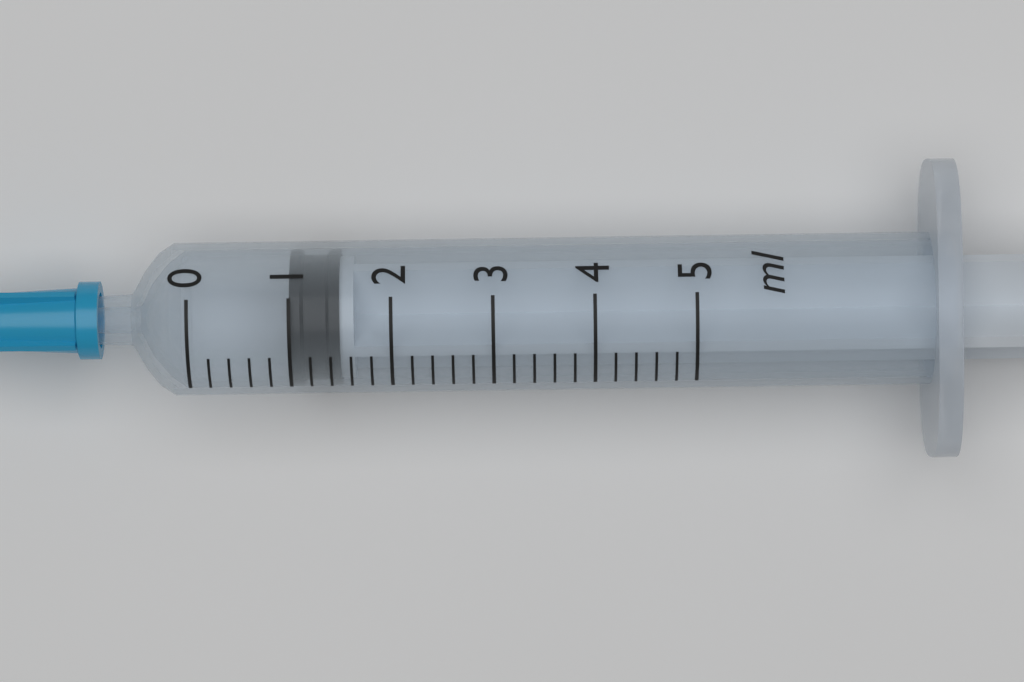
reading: 1.0 ml
